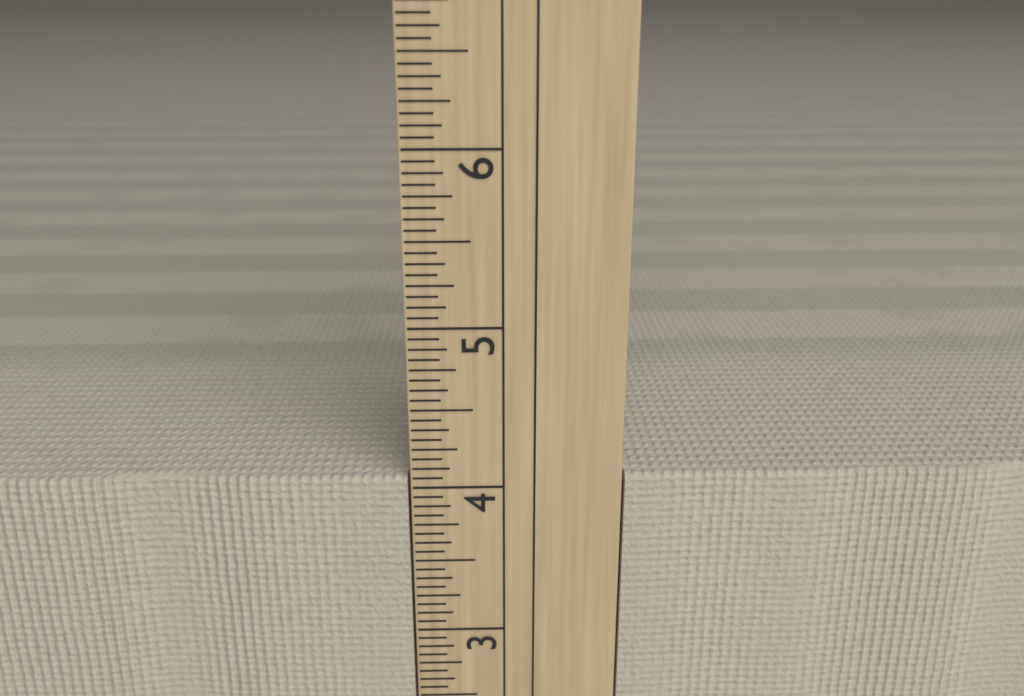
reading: 4.0625 in
